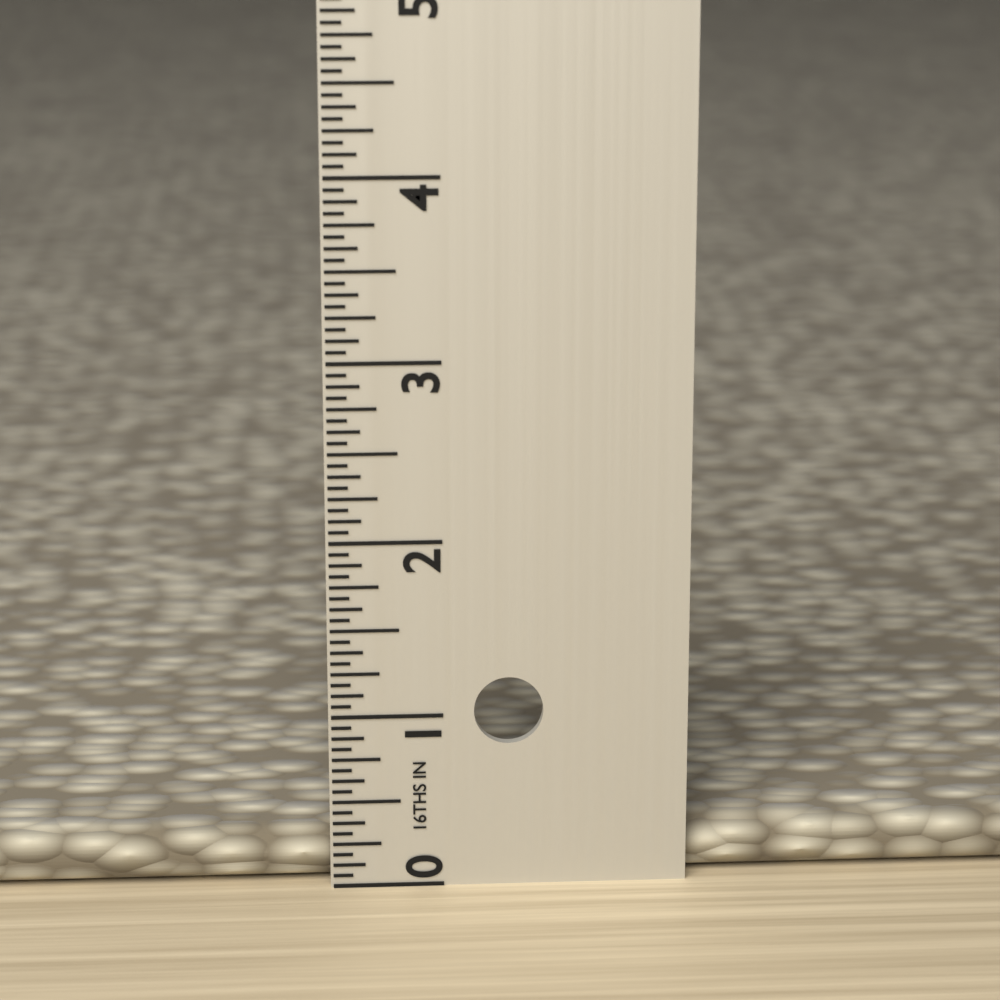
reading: 0.3125 in
